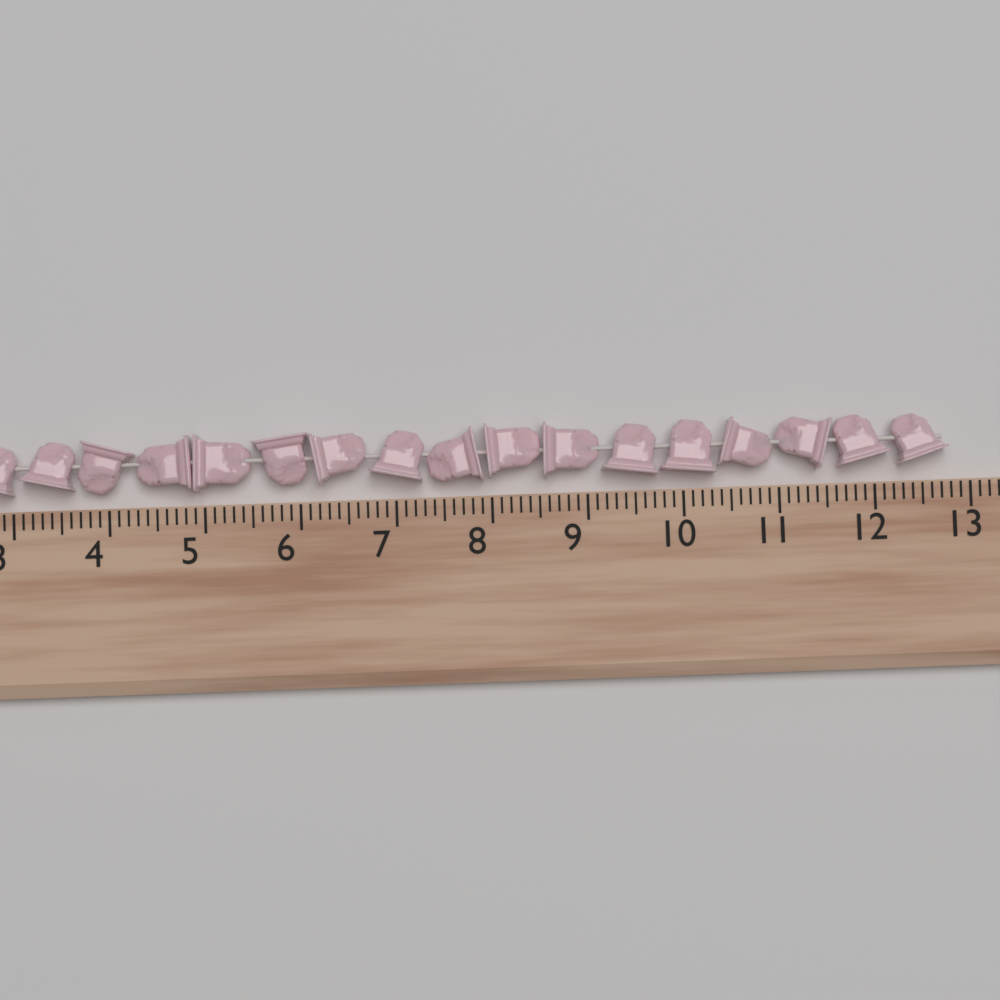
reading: 12.8 (no unit)
